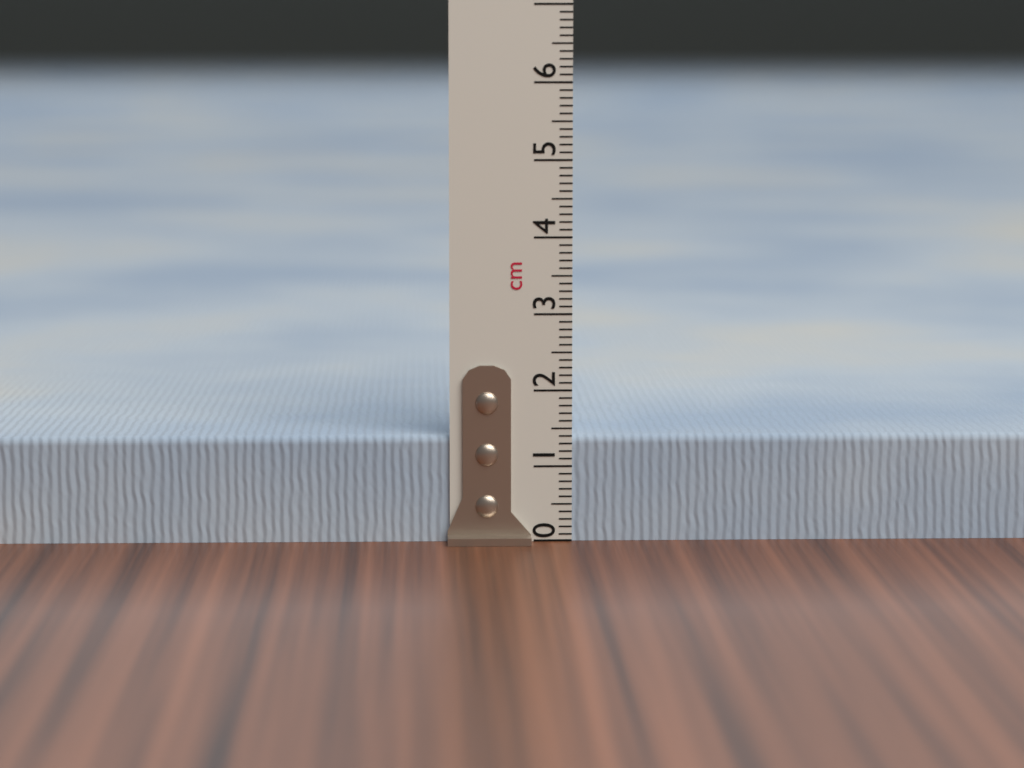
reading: 1.4 cm
